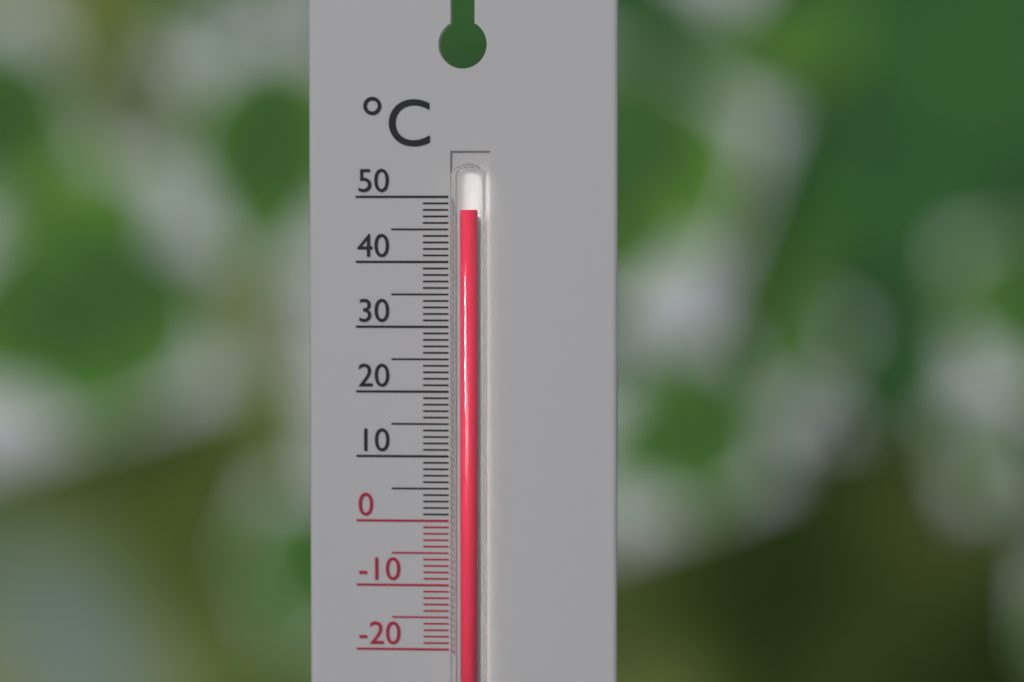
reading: 48 °C
